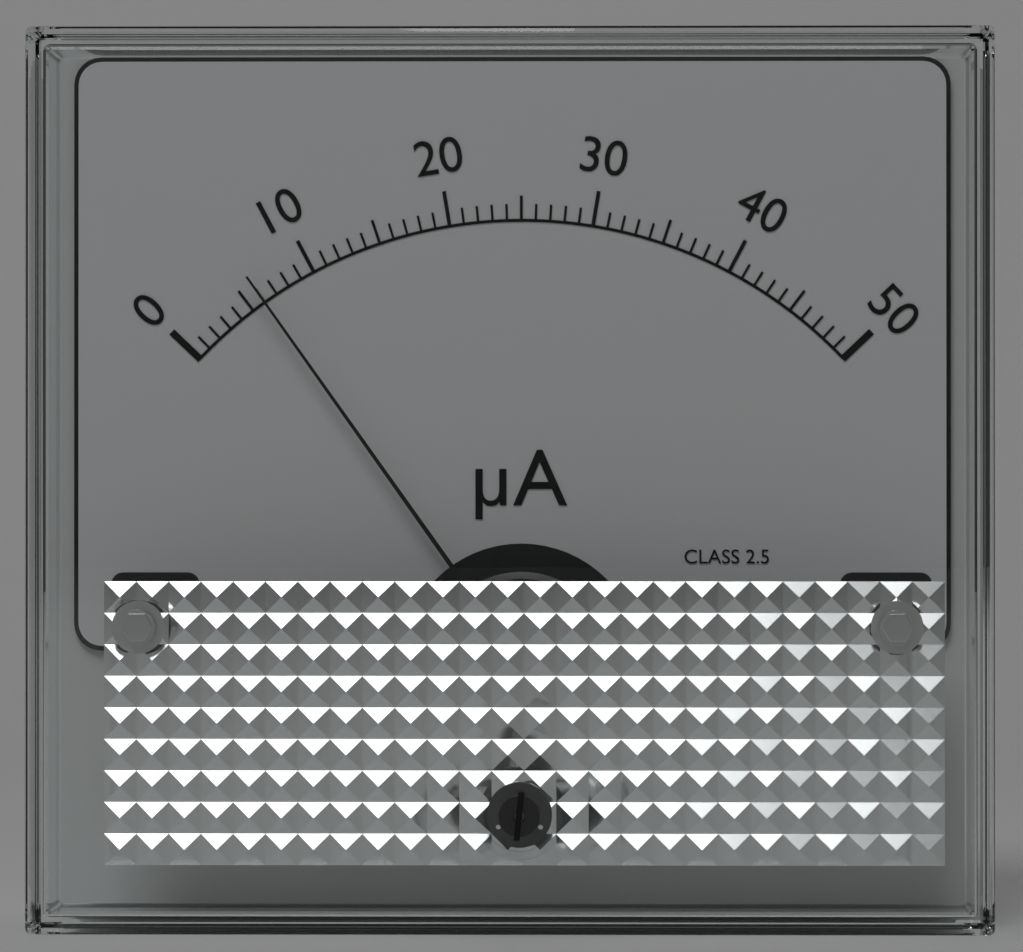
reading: 6 µA
